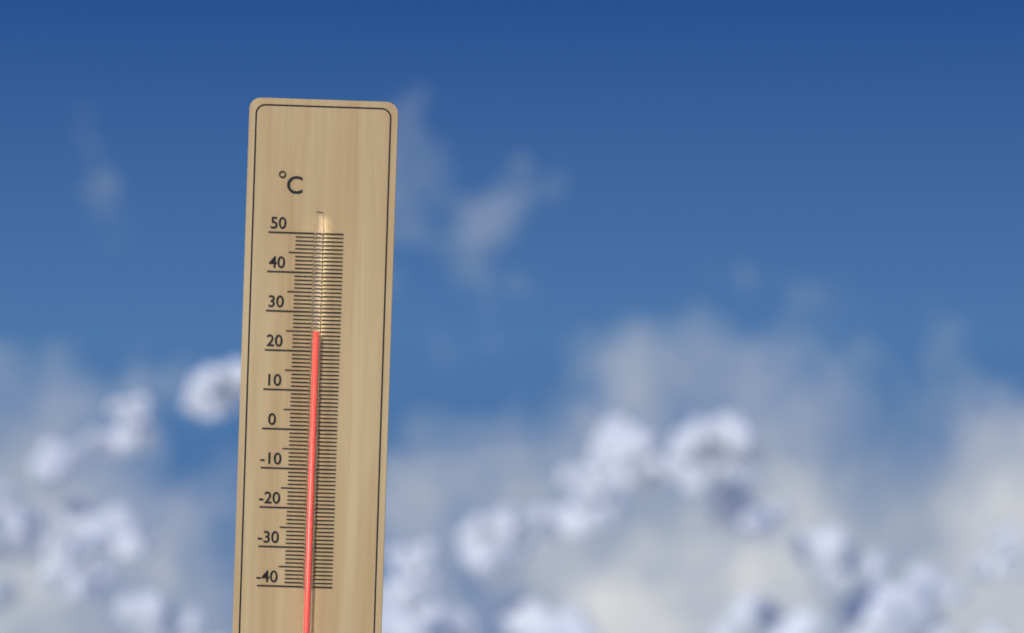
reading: 25 °C
